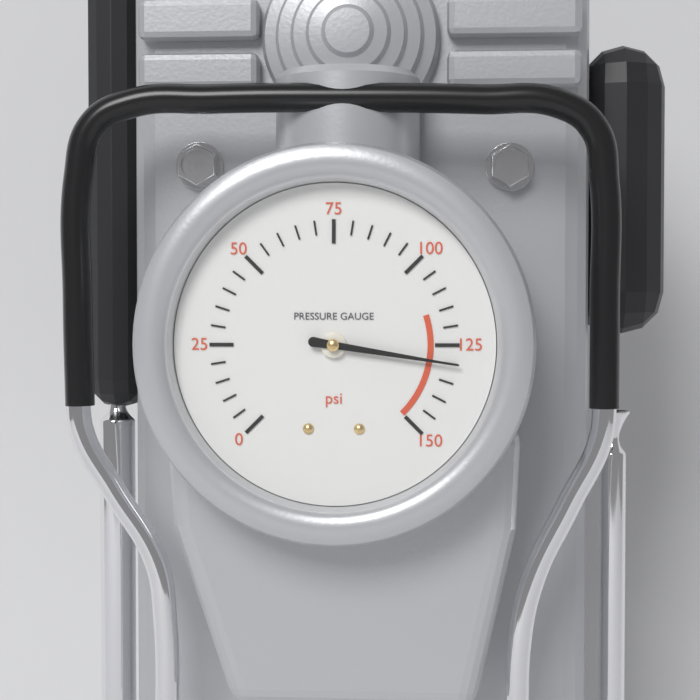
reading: 130 psi
